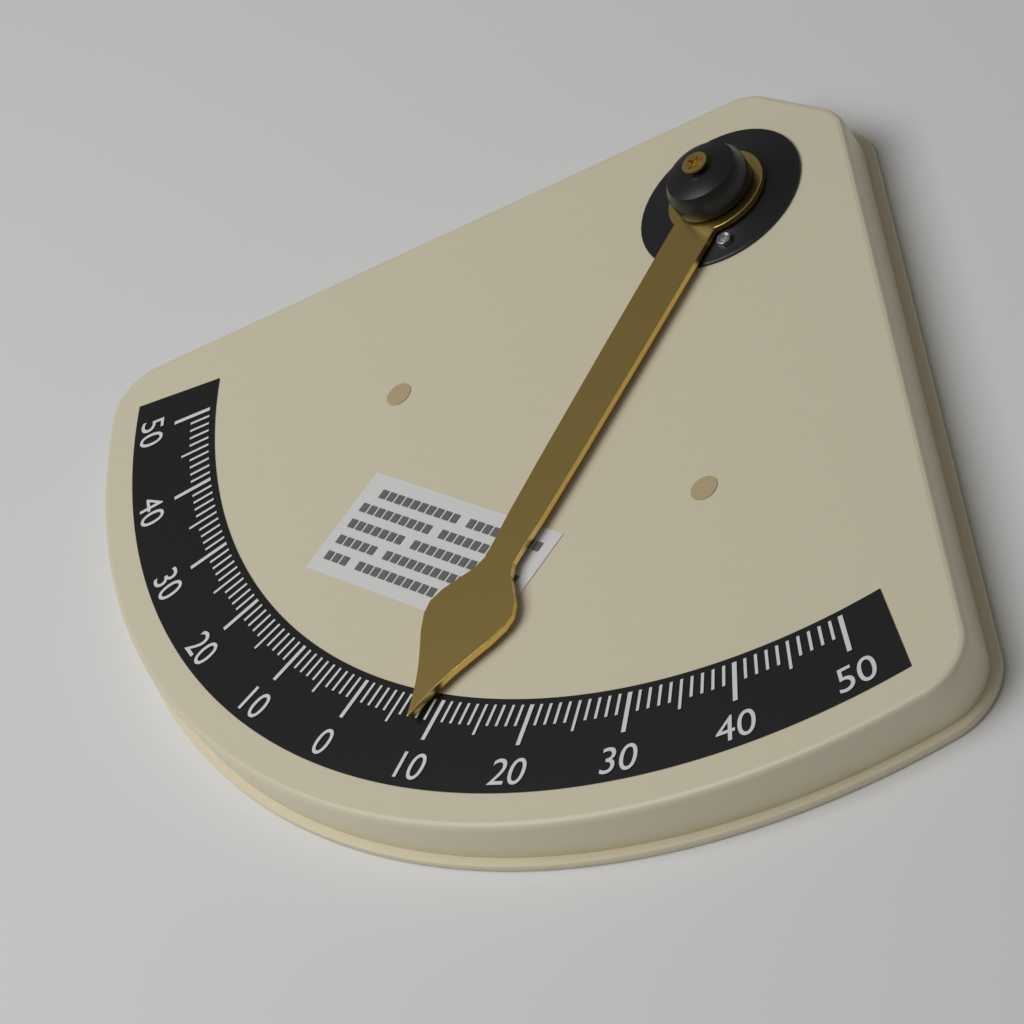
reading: 8 °
